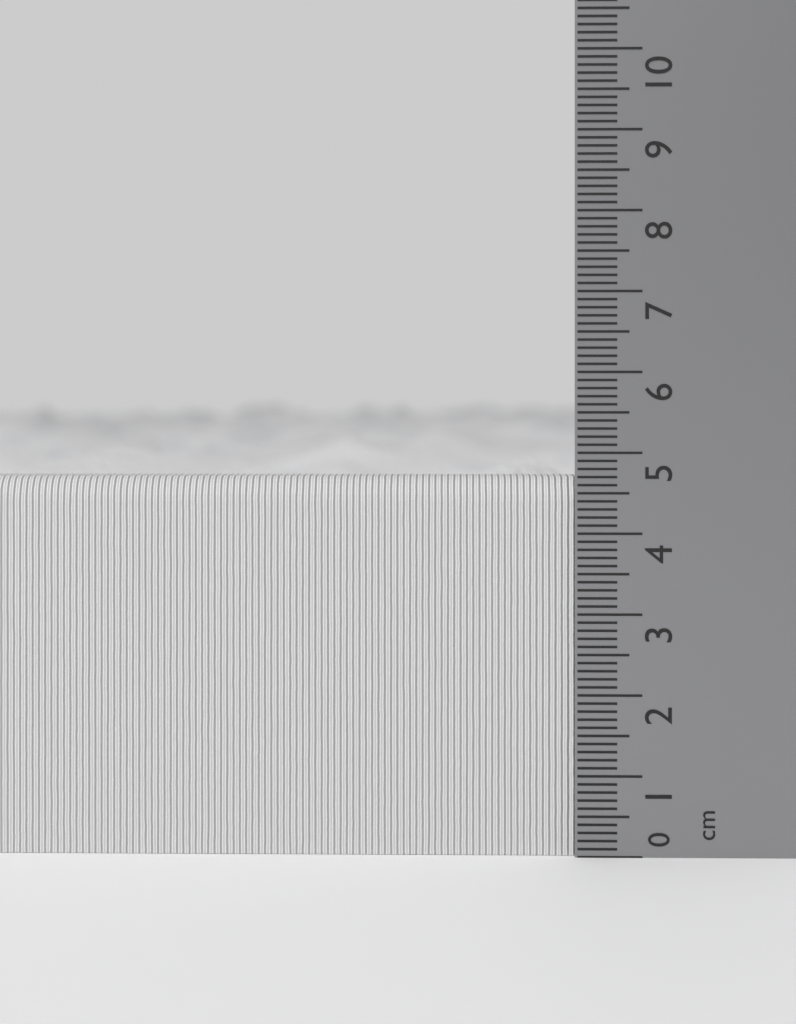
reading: 4.7 cm
